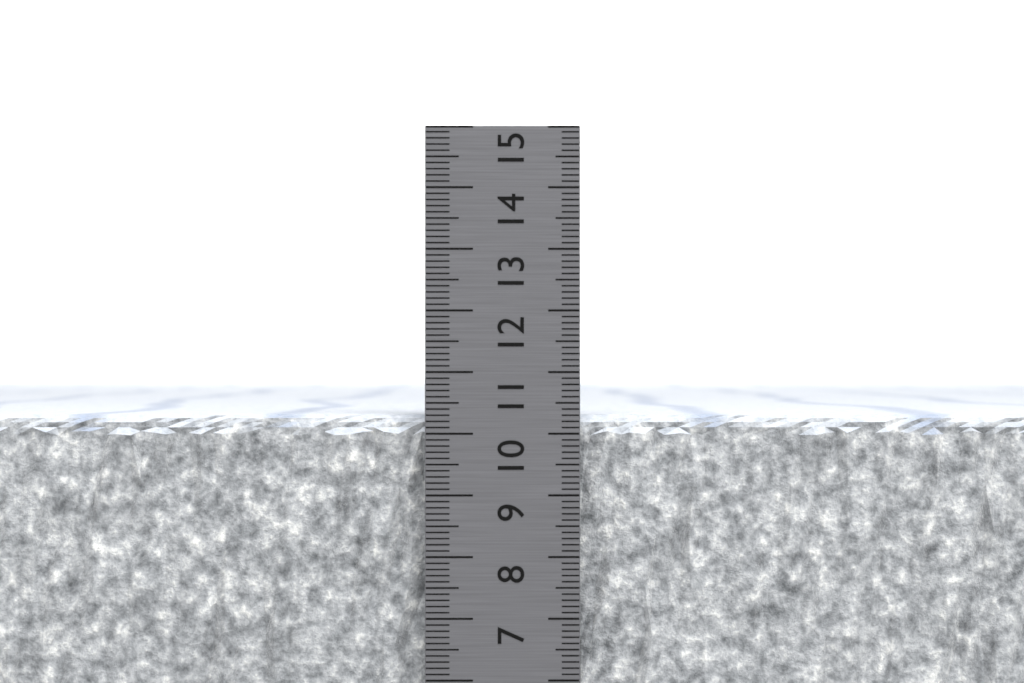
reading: 10.3 cm
